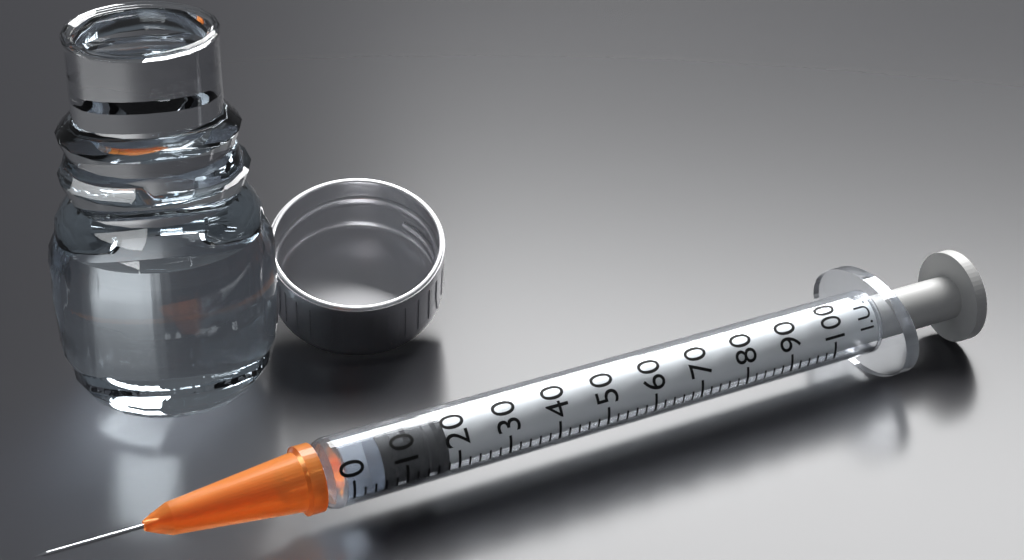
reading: 6 I.U.
